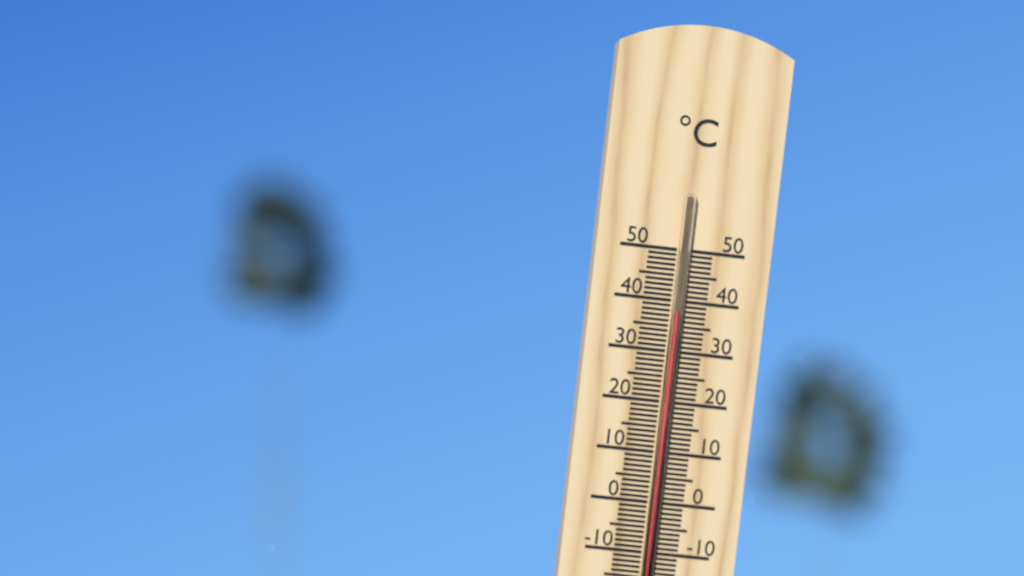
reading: 38 °C
